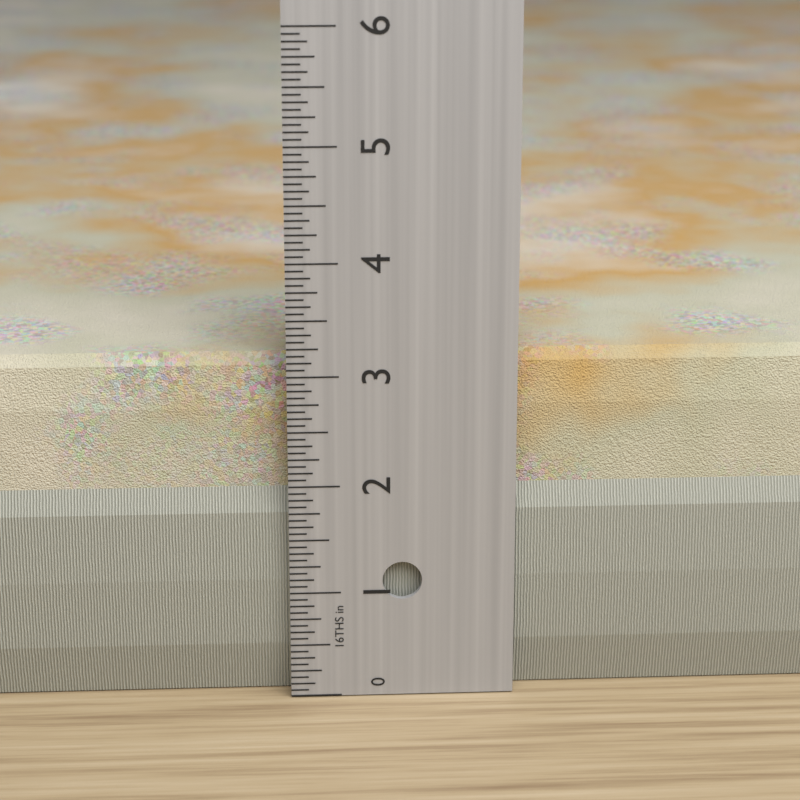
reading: 3.1250 in
